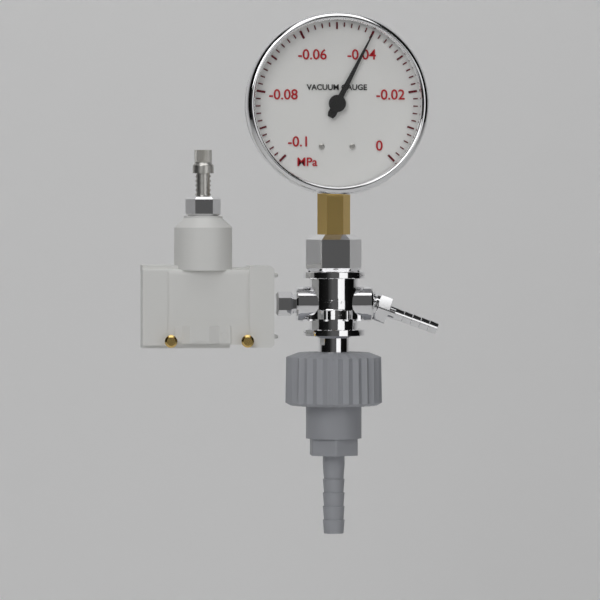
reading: -0.040 MPa
